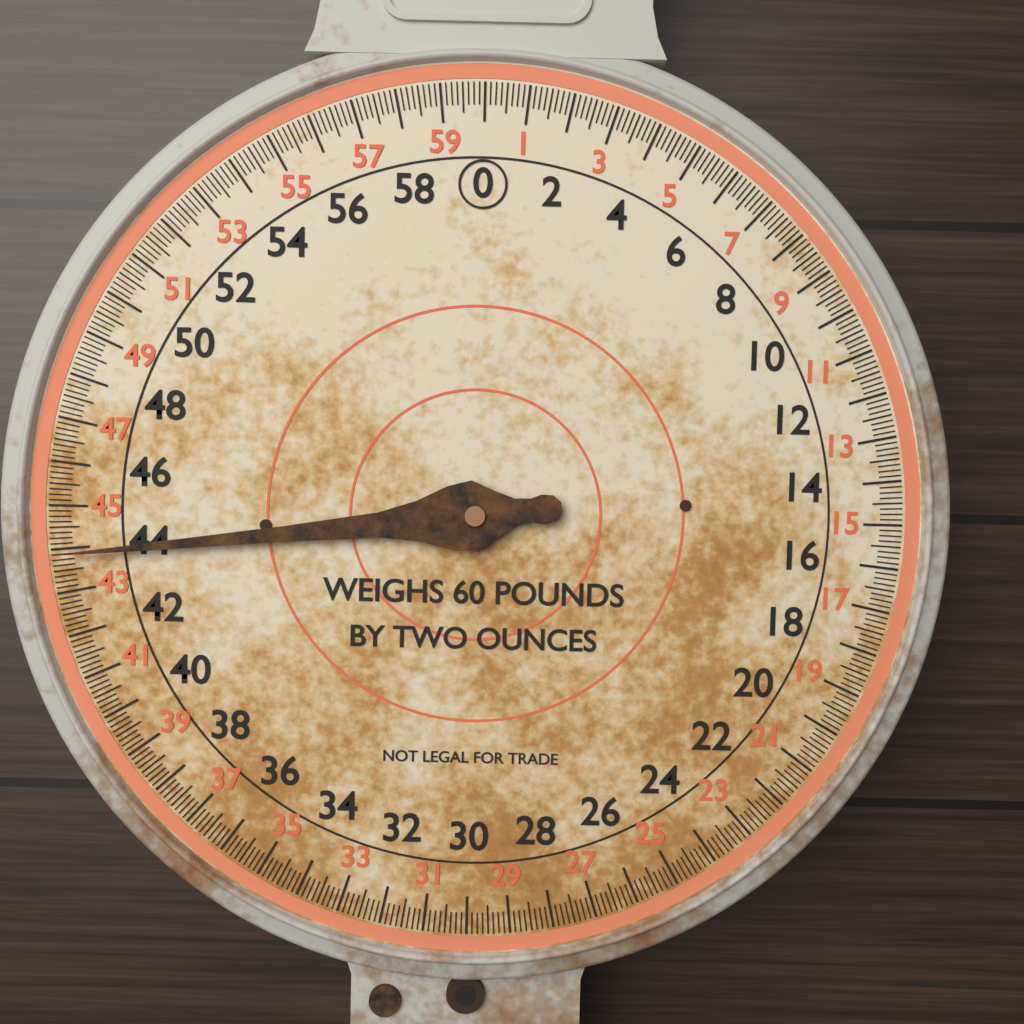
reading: 43.875 lb
